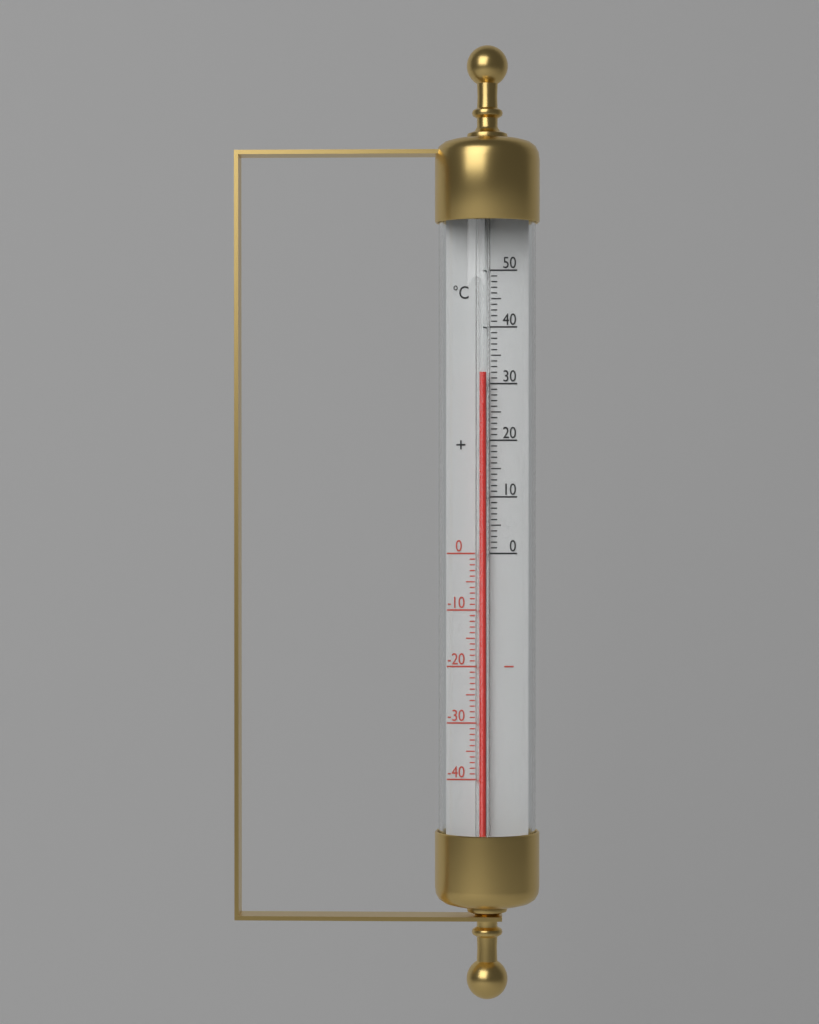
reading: 32 °C
